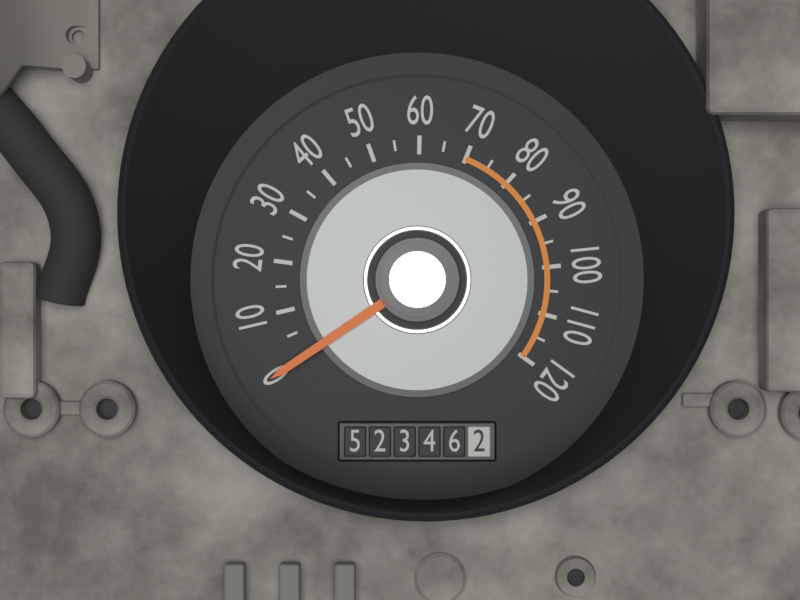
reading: 0 (no unit)
